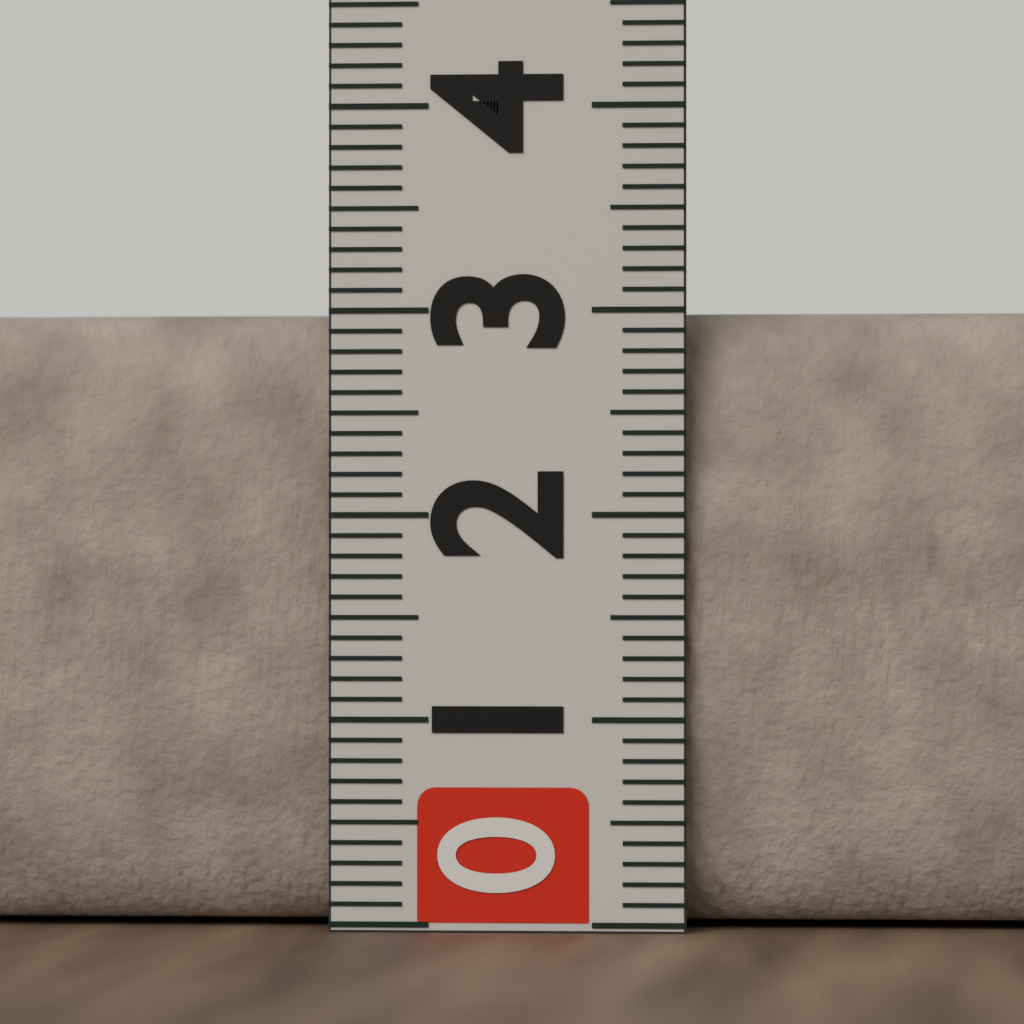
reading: 3.0 (no unit)
